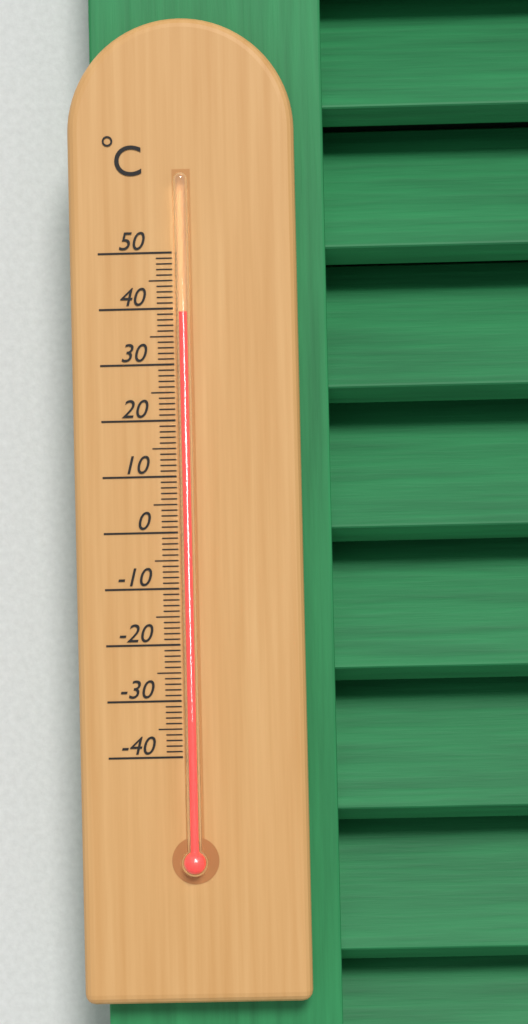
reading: 39 °C
